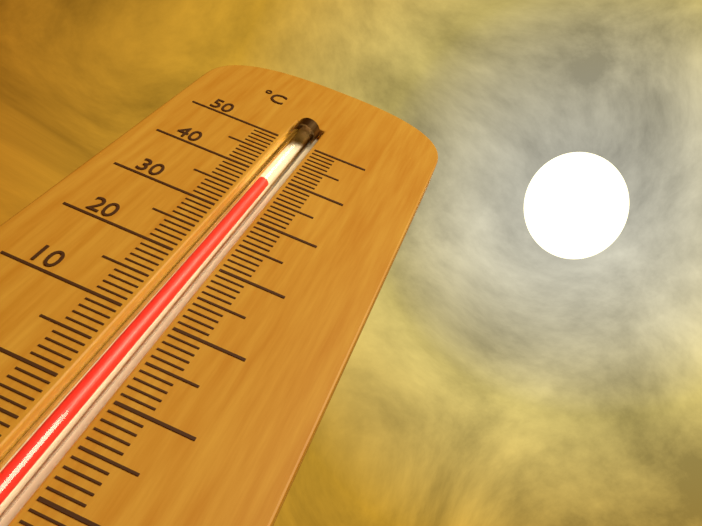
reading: 38 °C
